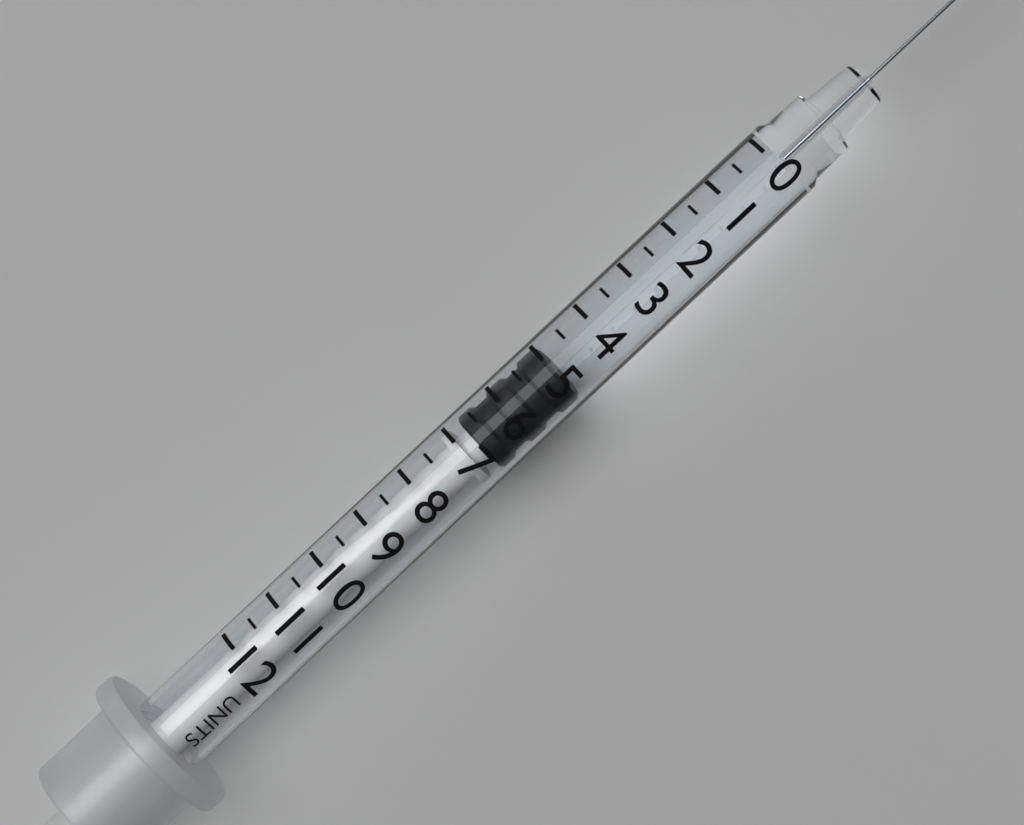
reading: 5.0 units
